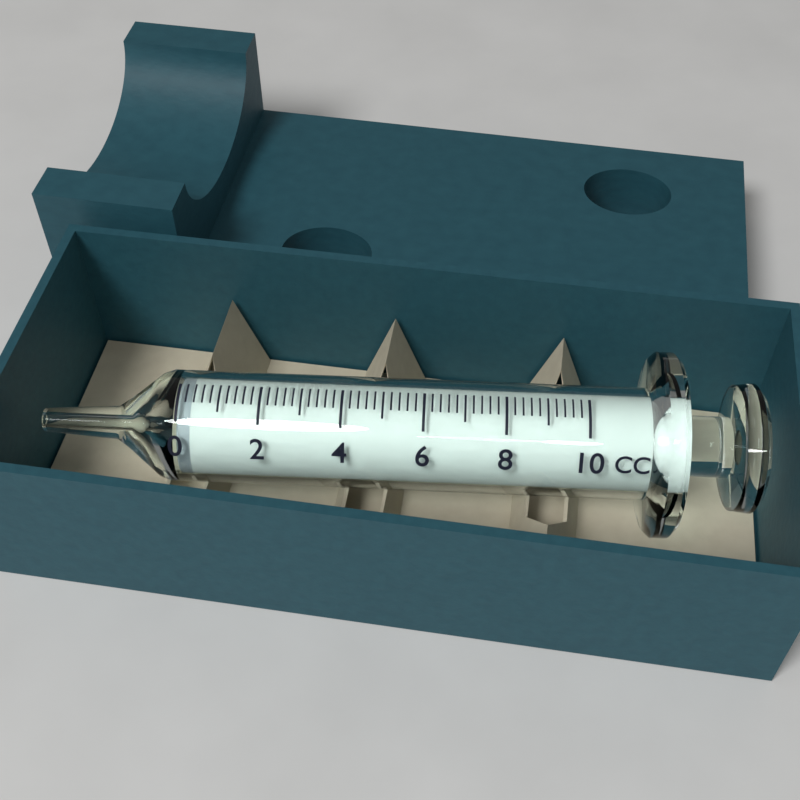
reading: 0.0 cc
